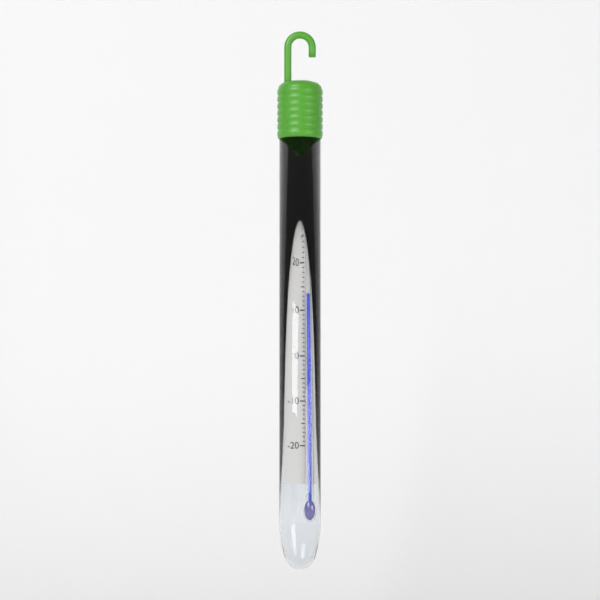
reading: 14 °C
